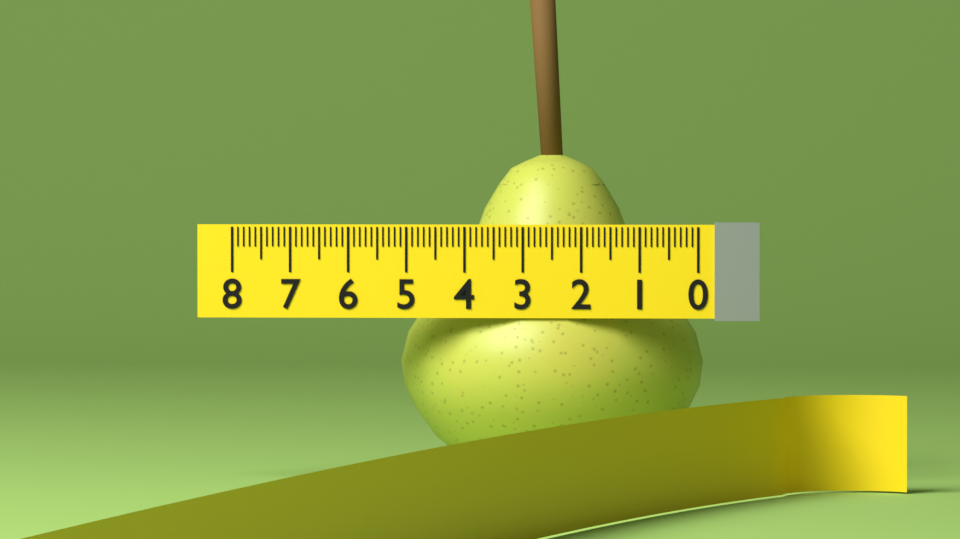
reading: 5.3 (no unit)
